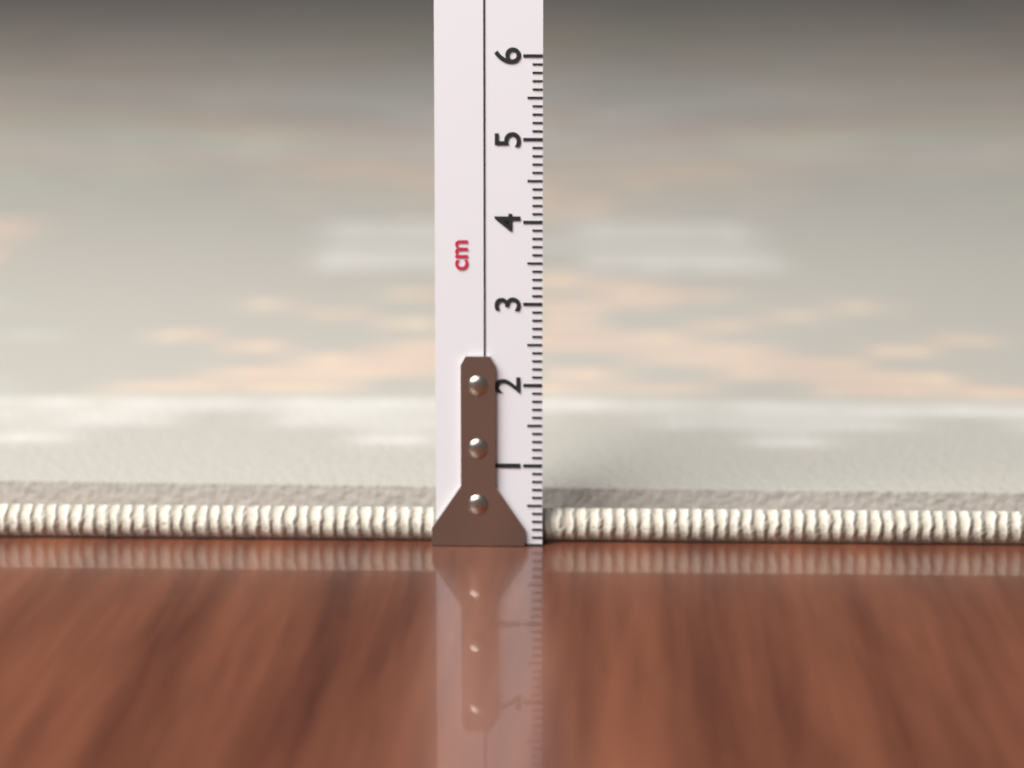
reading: 0.4 cm
